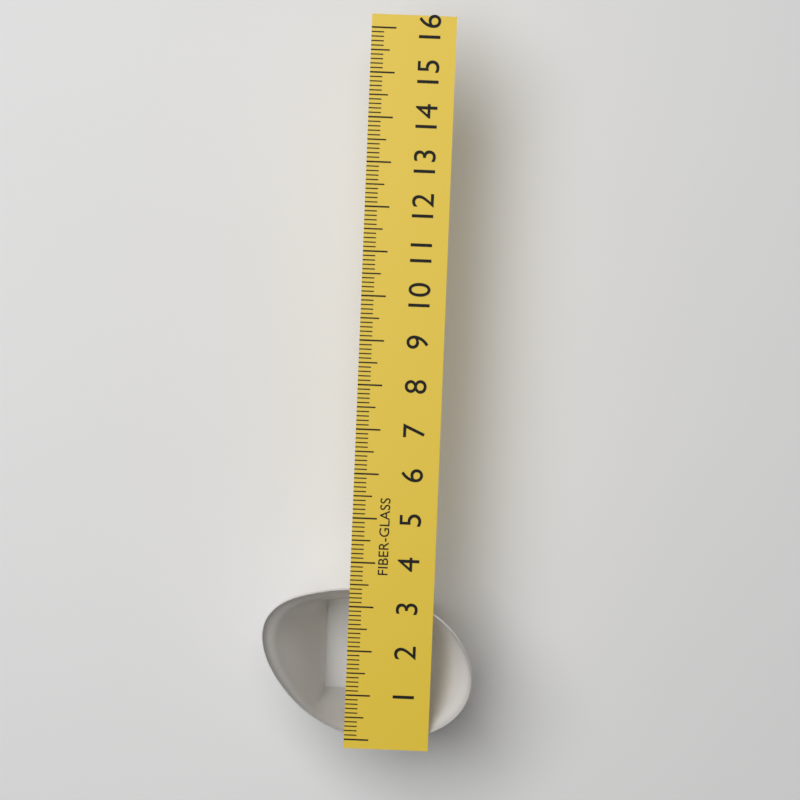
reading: 3.4 (no unit)
